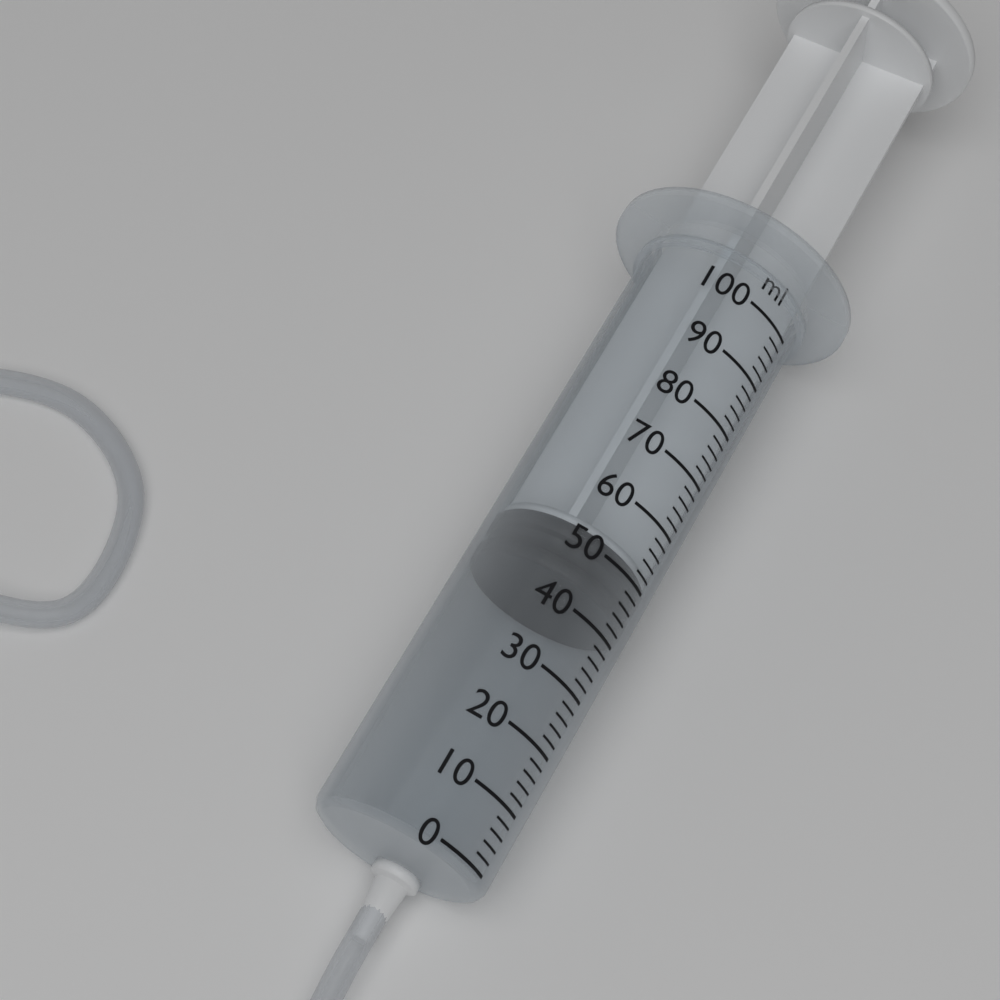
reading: 44 ml
